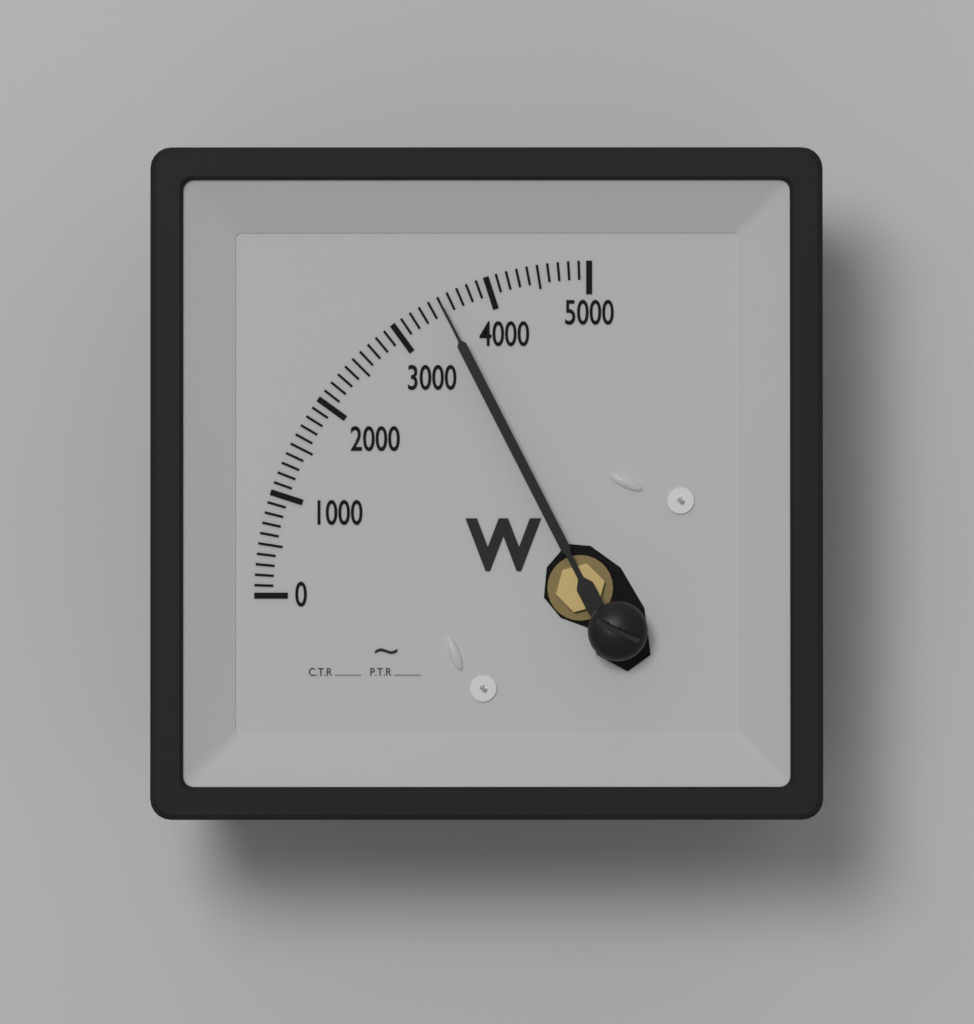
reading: 3500 W
